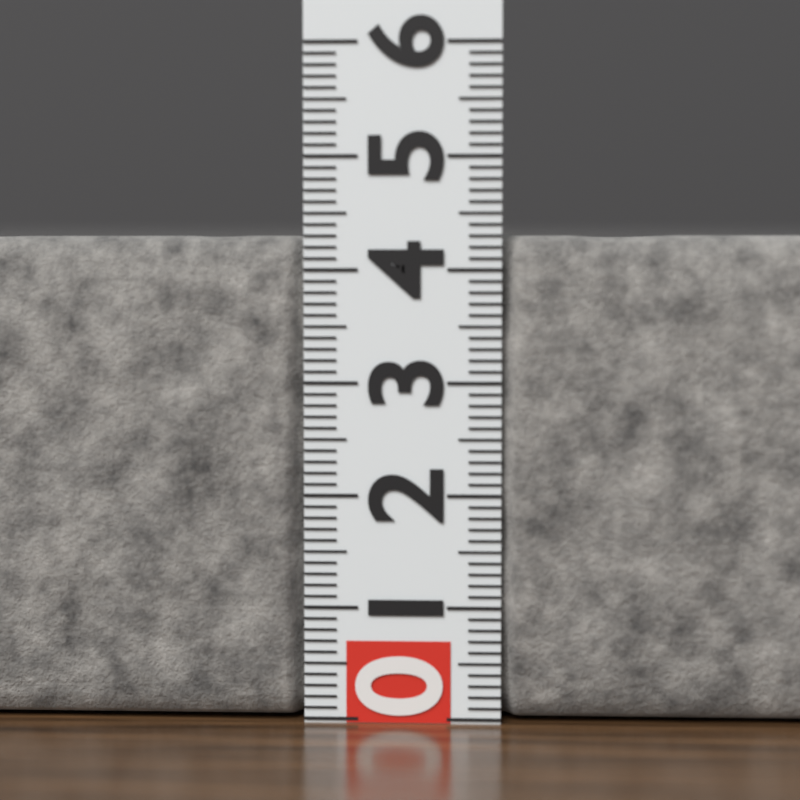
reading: 4.3 (no unit)
